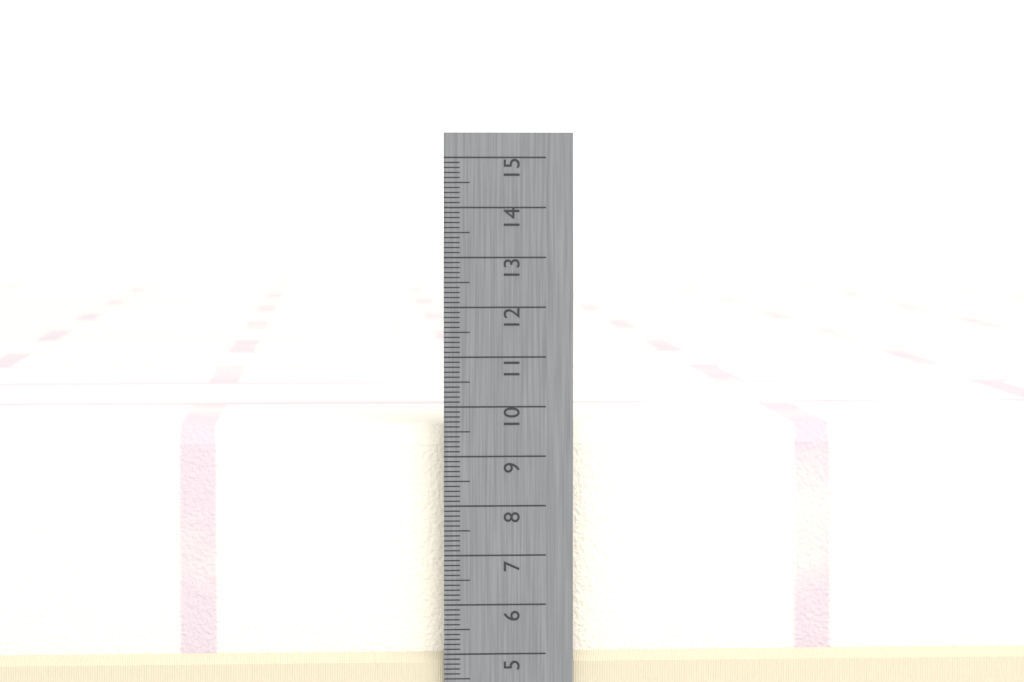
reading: 9.6 cm
